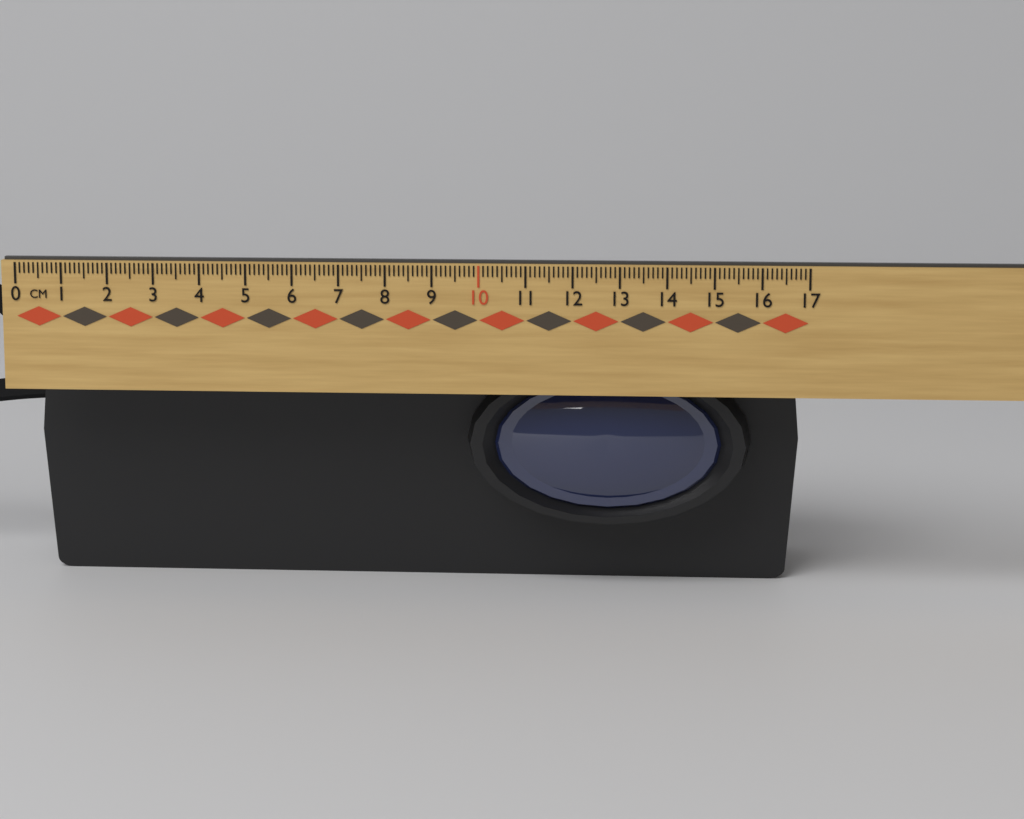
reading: 16.9 cm
